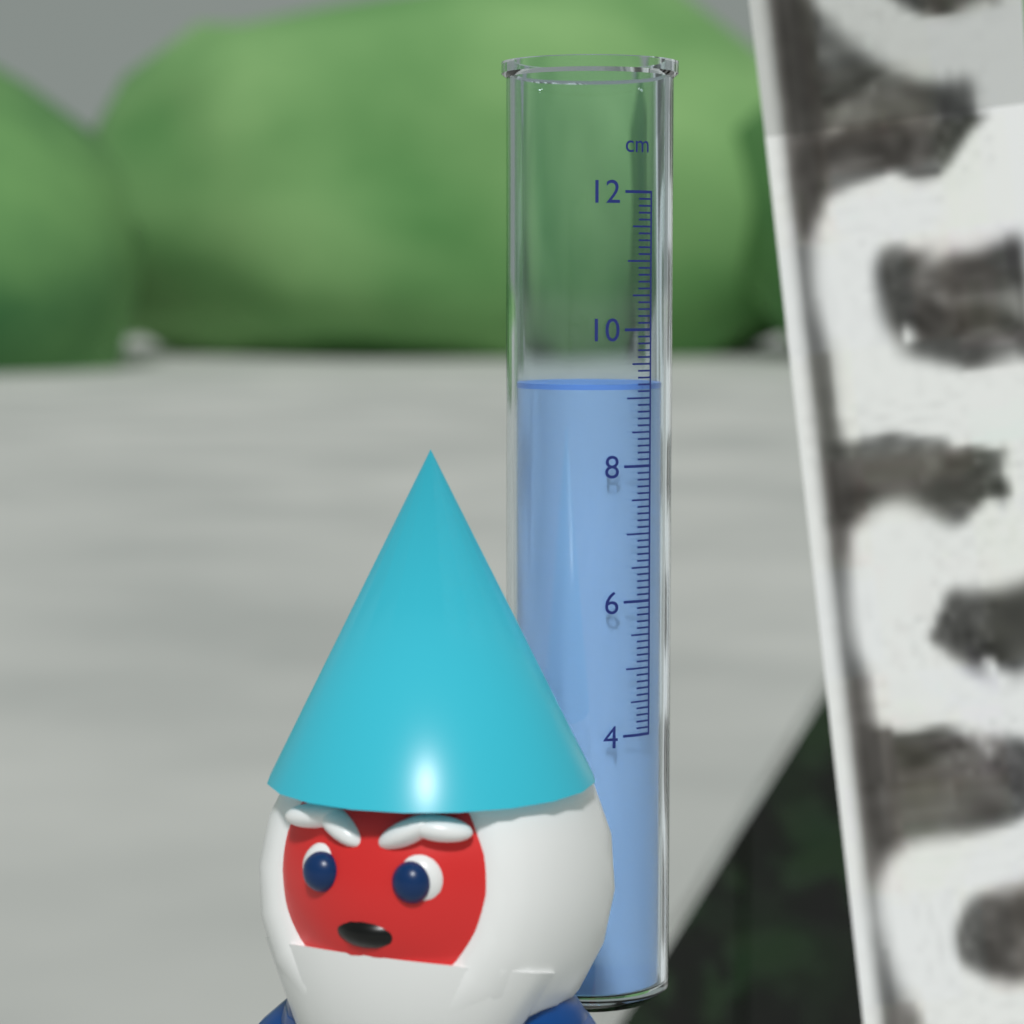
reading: 9.2 cm
